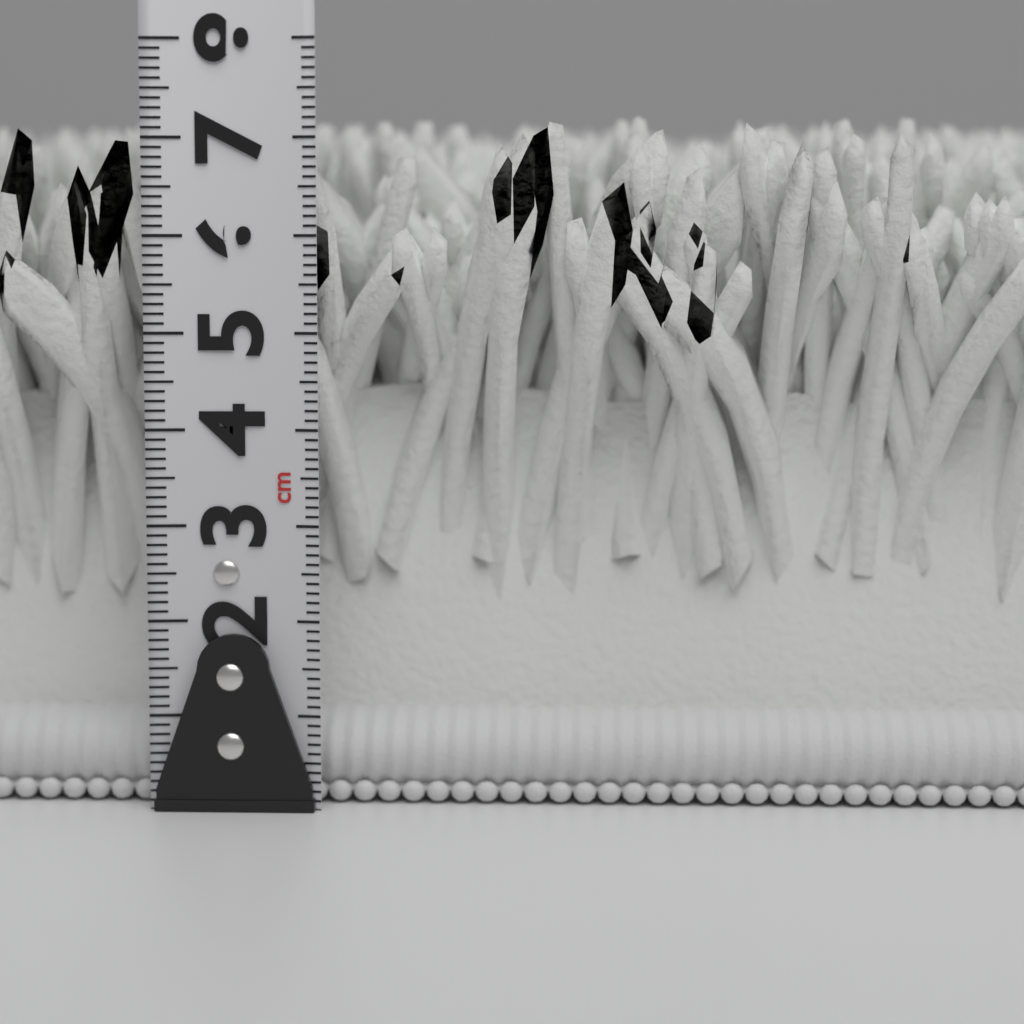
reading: 7.3 cm
